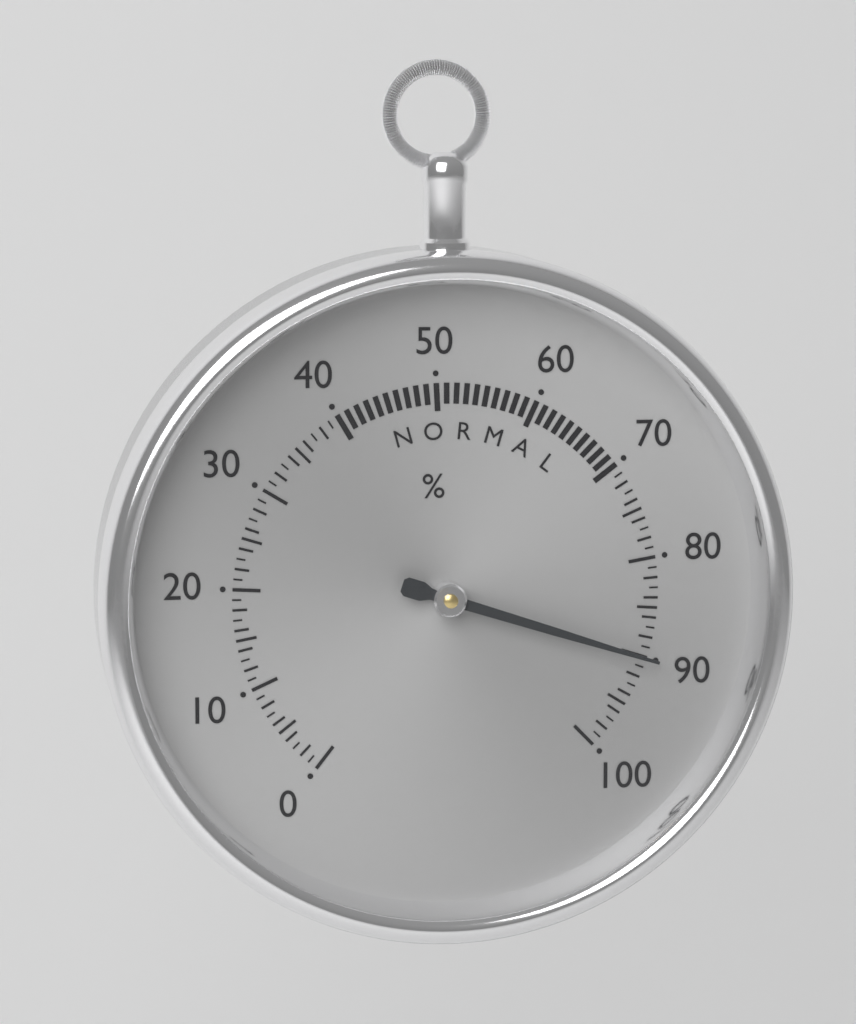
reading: 90 %
